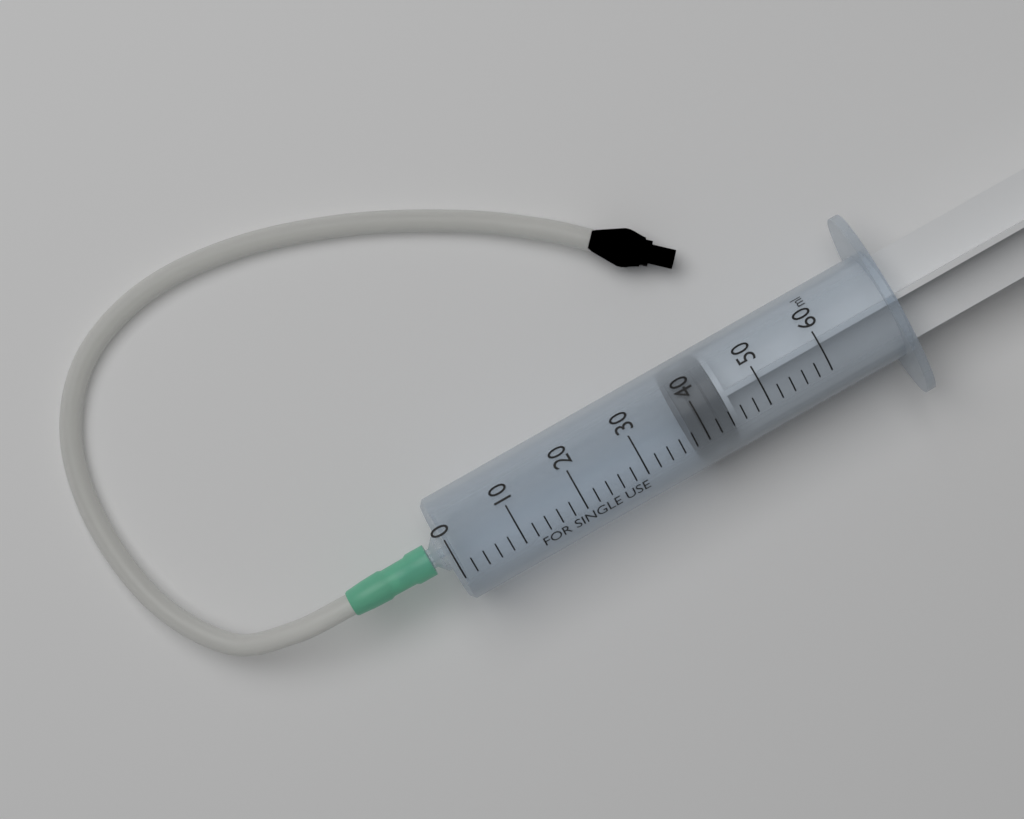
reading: 38 ml
